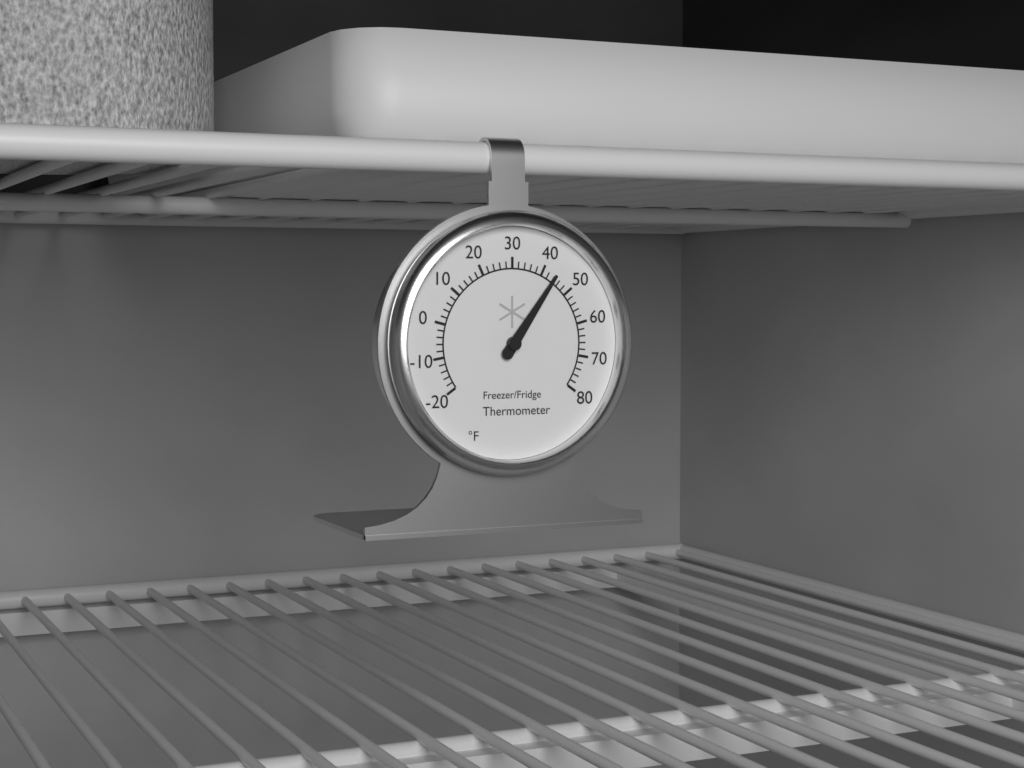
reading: 44 °F
